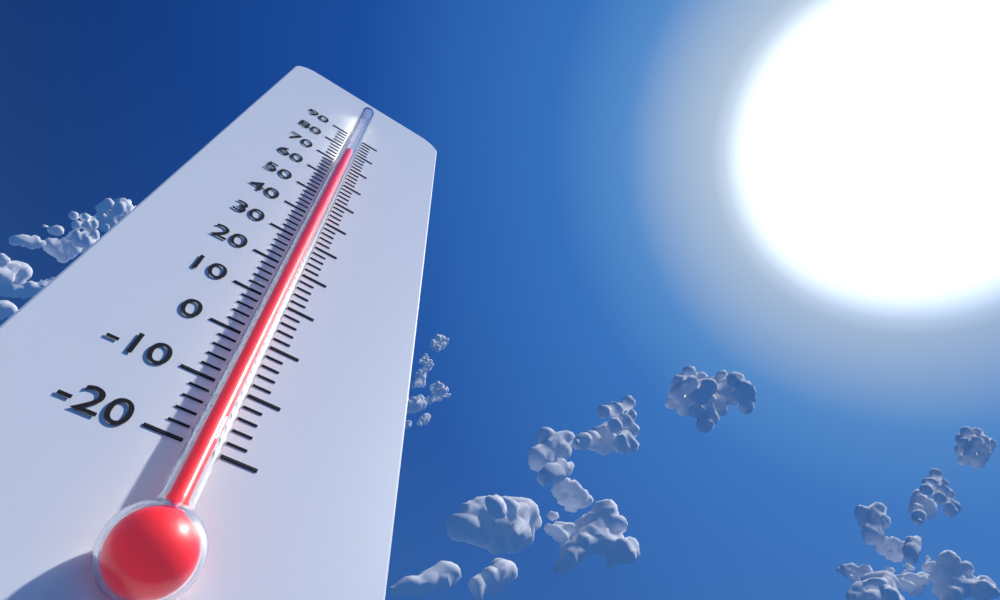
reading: 72 (no unit)
